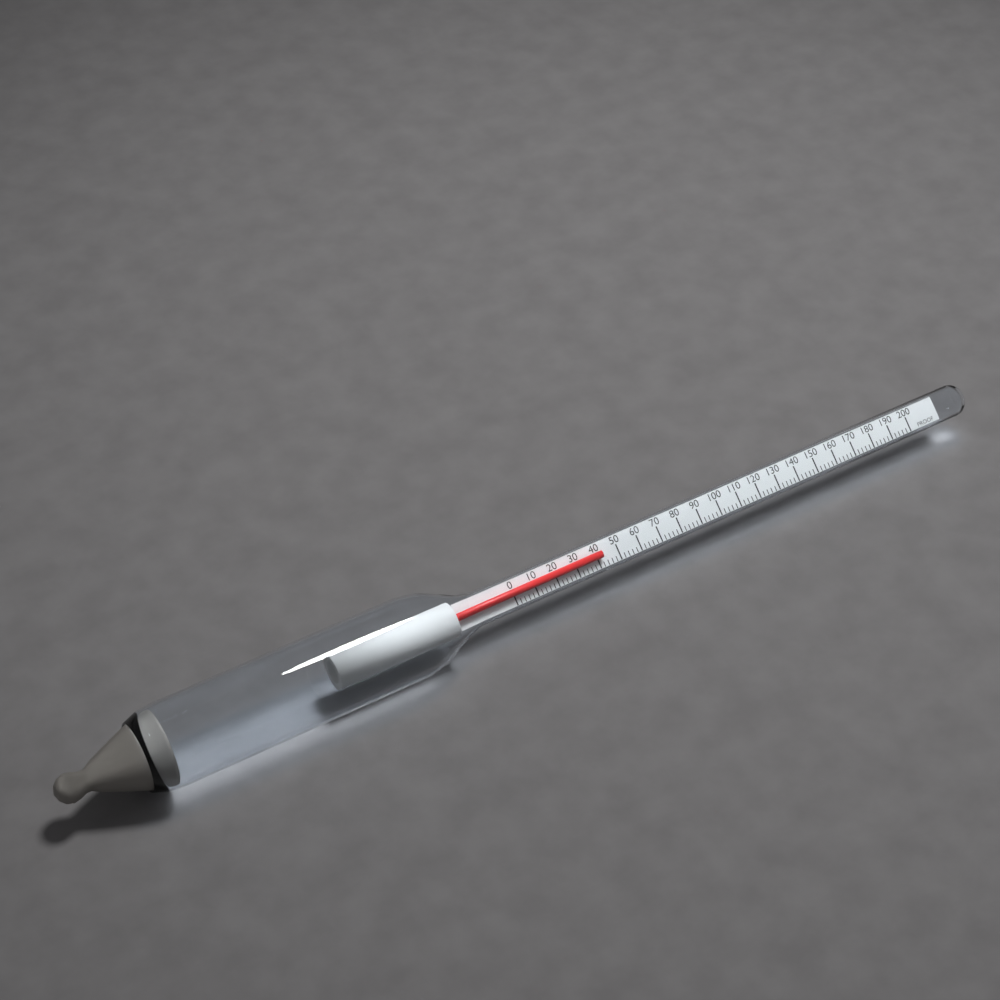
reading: 42 proof
